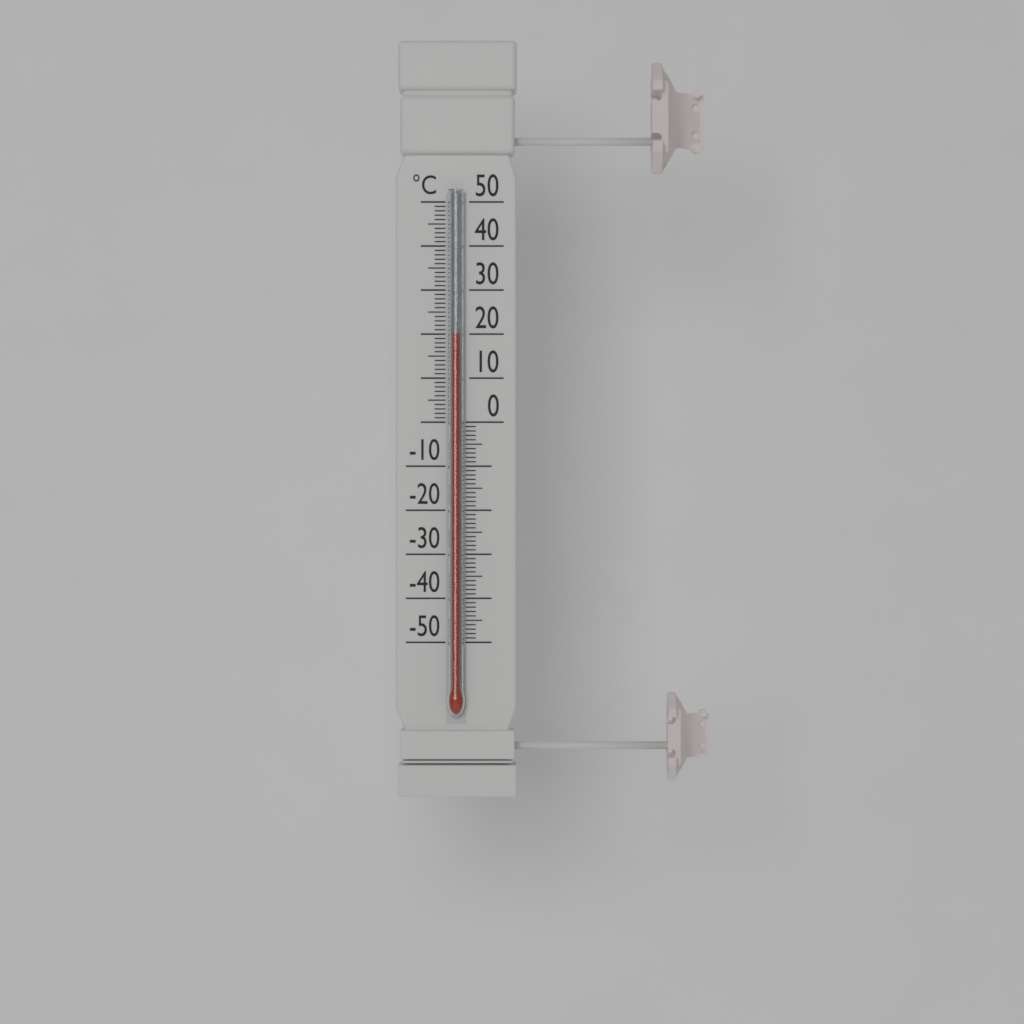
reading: 20 °C
